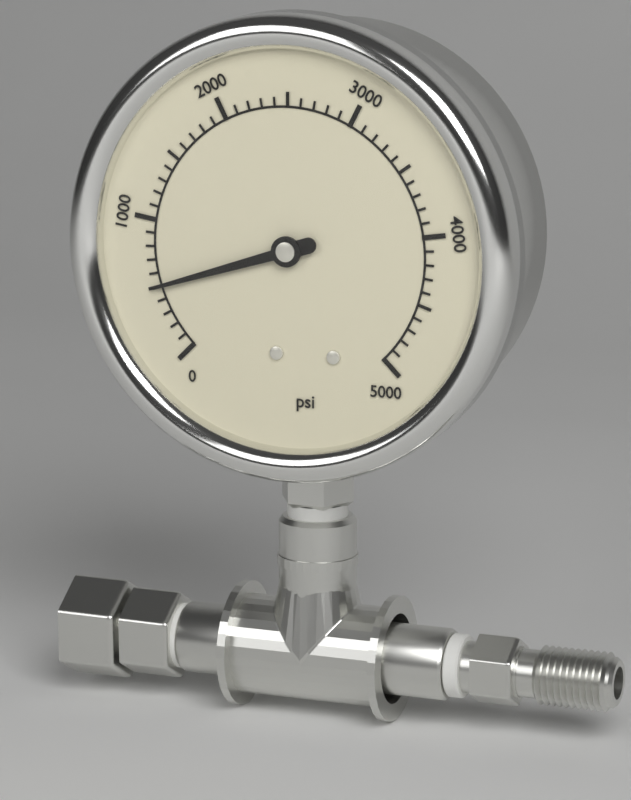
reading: 500 psi
